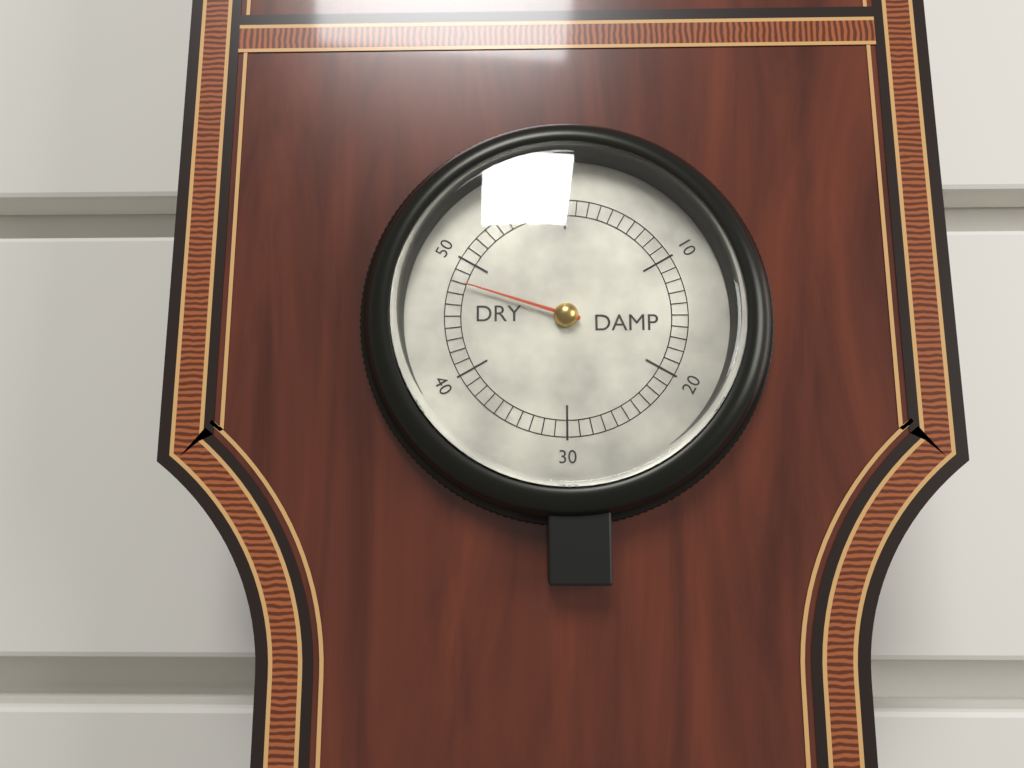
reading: 48 (no unit)
